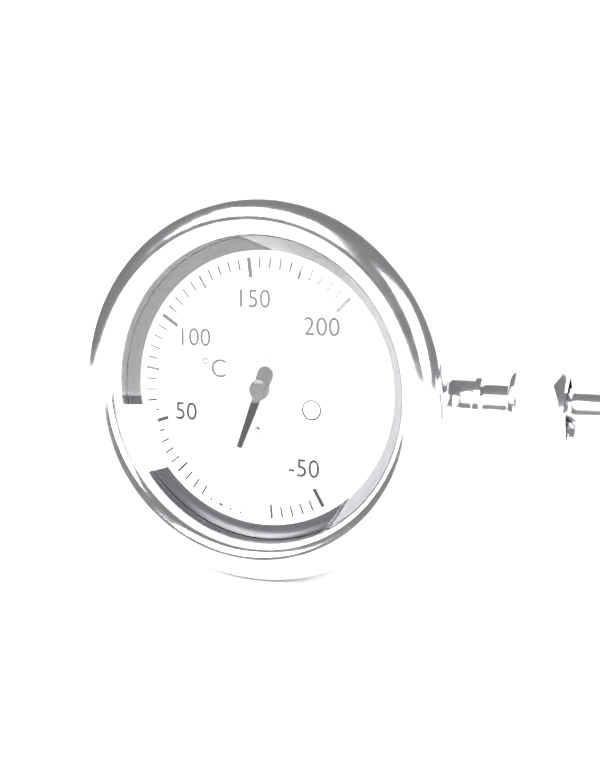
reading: 0 °C
